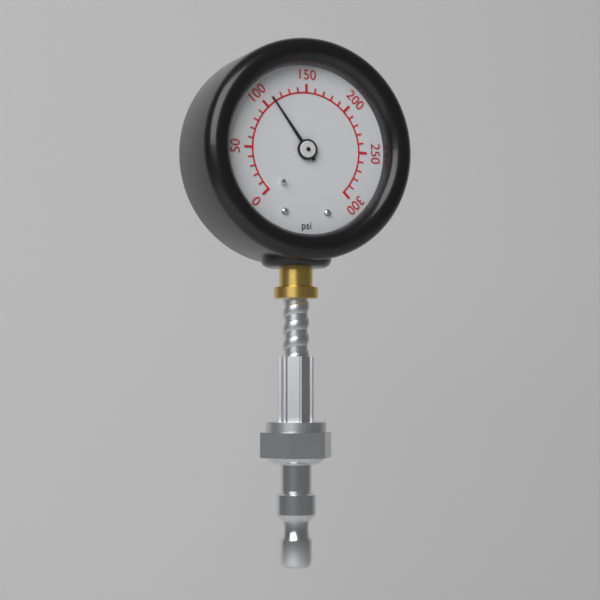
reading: 110 psi
